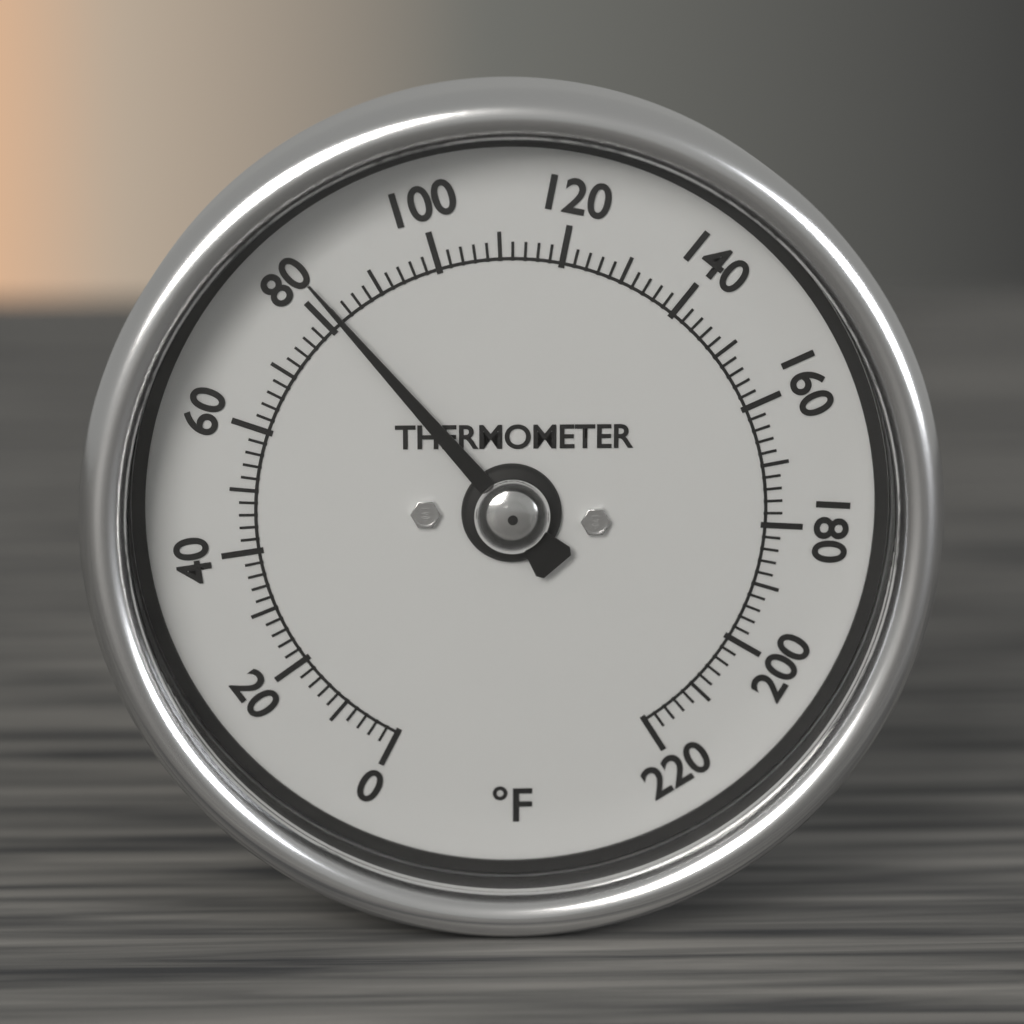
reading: 82 °F
